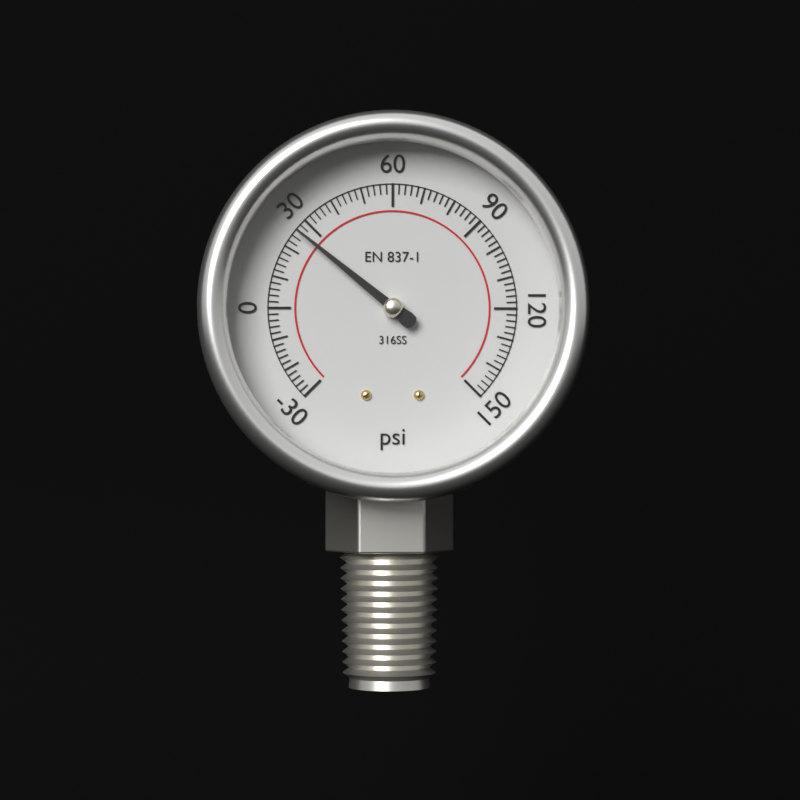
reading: 26 psi
